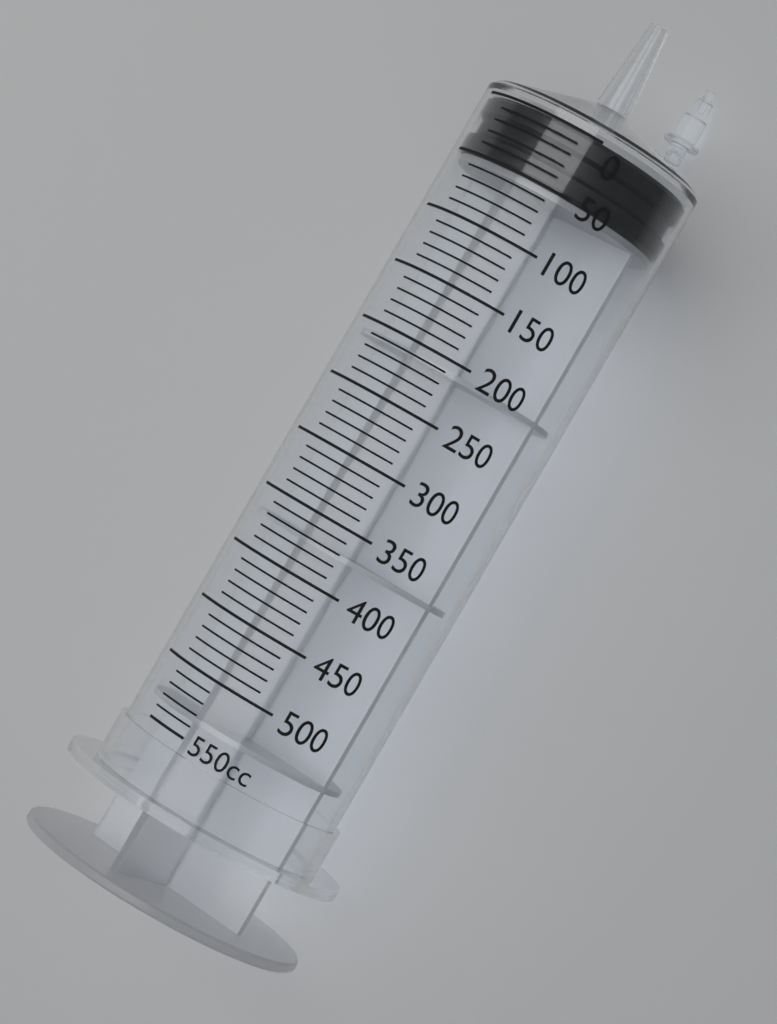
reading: 0 cc
